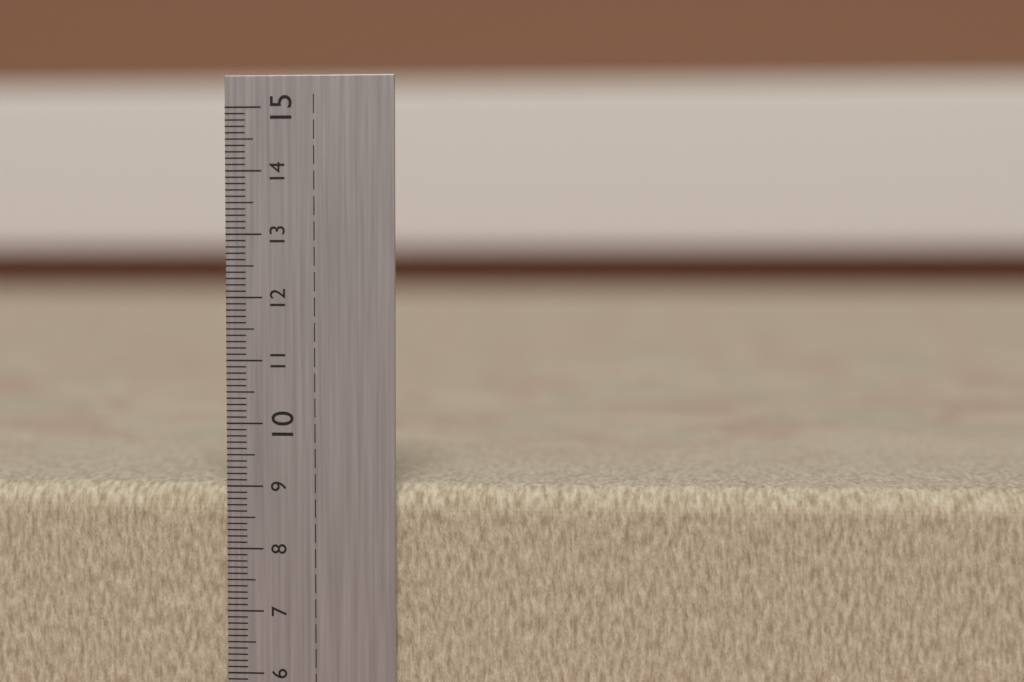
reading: 9.0 cm
